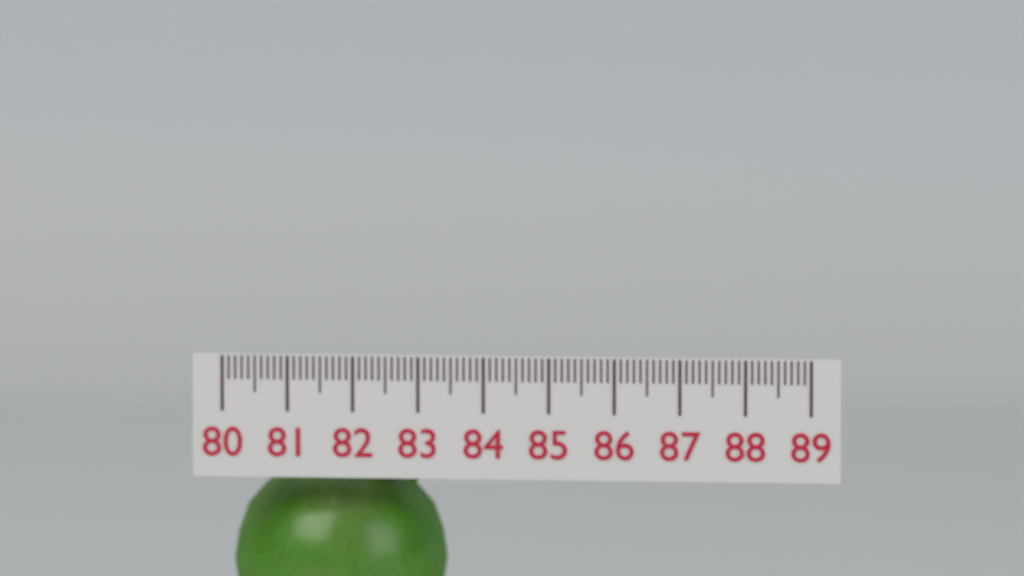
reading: 83.3 (no unit)
